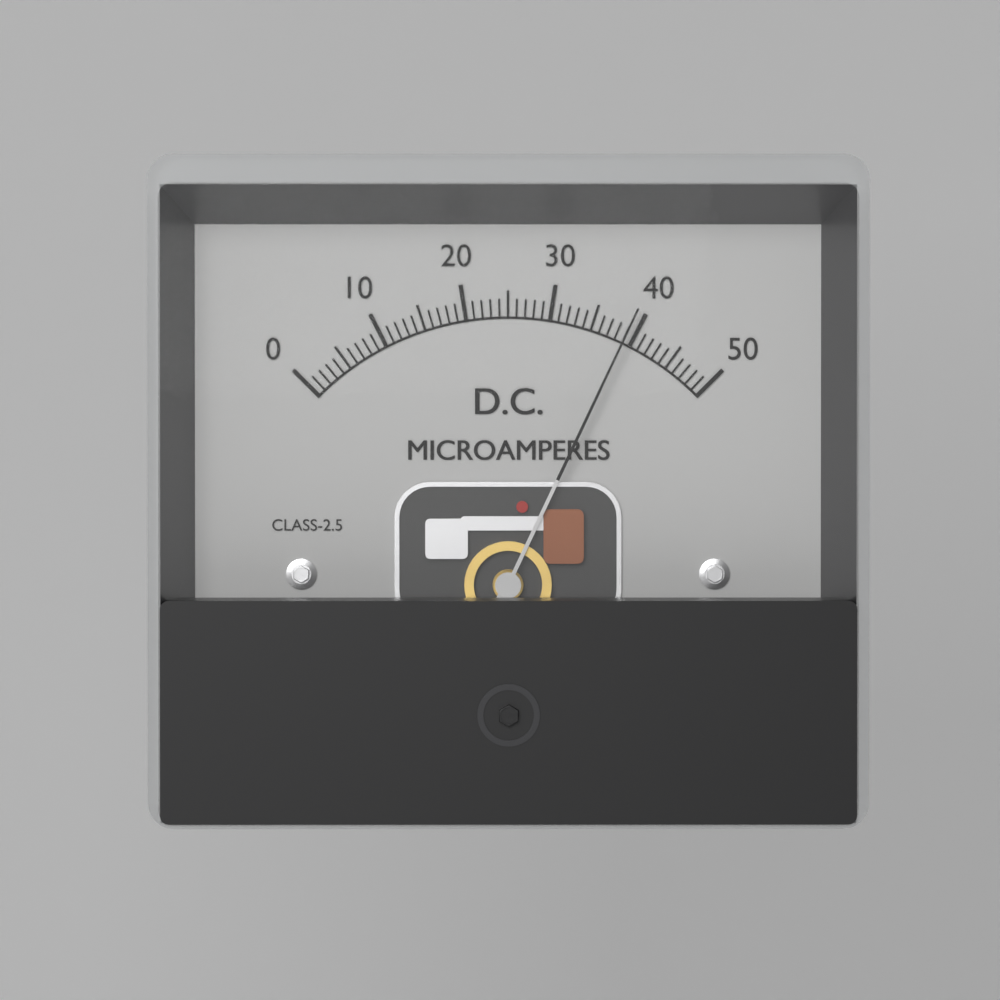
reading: 39 µA
